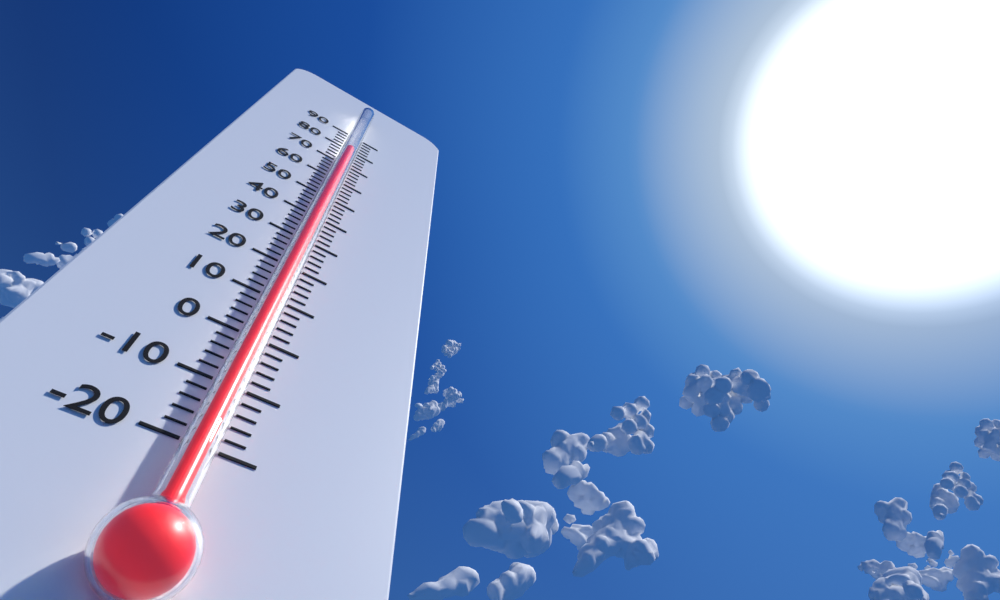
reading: 74 (no unit)
